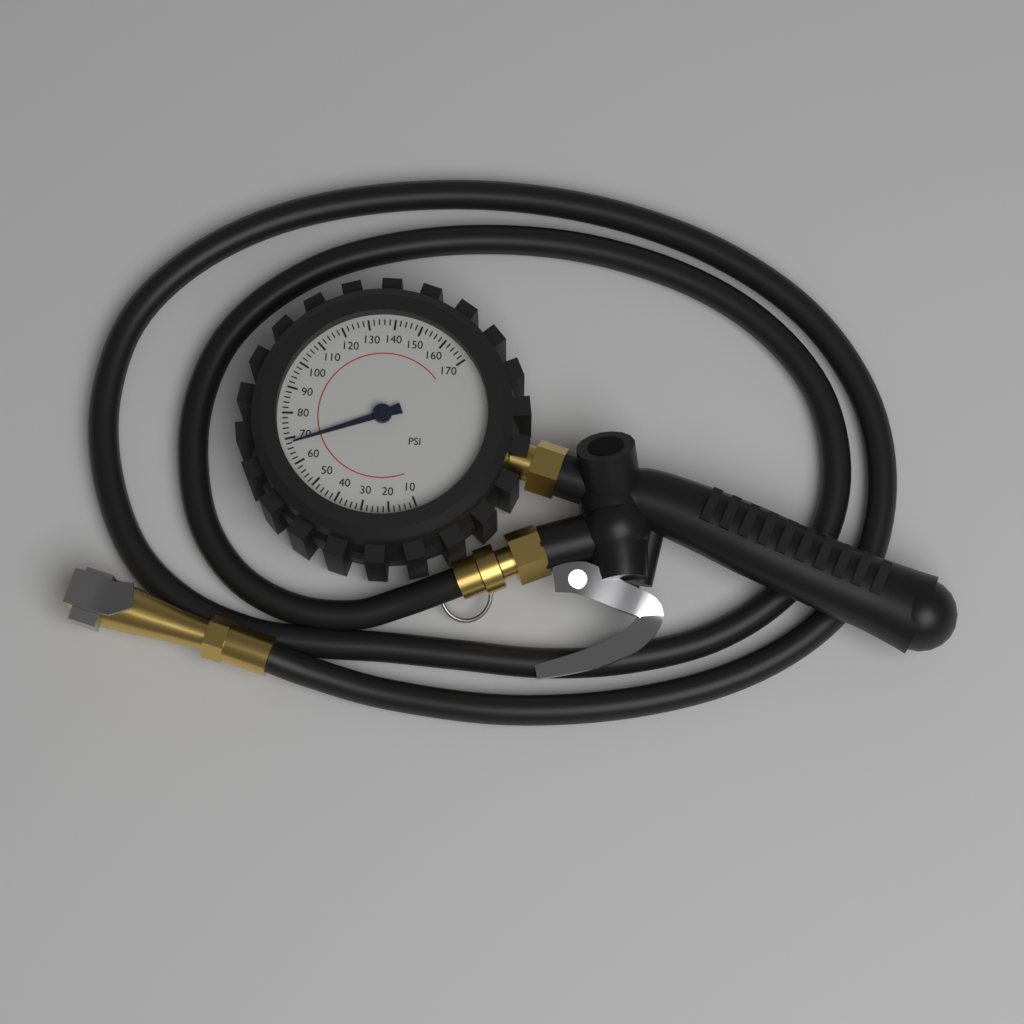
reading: 68 psi
